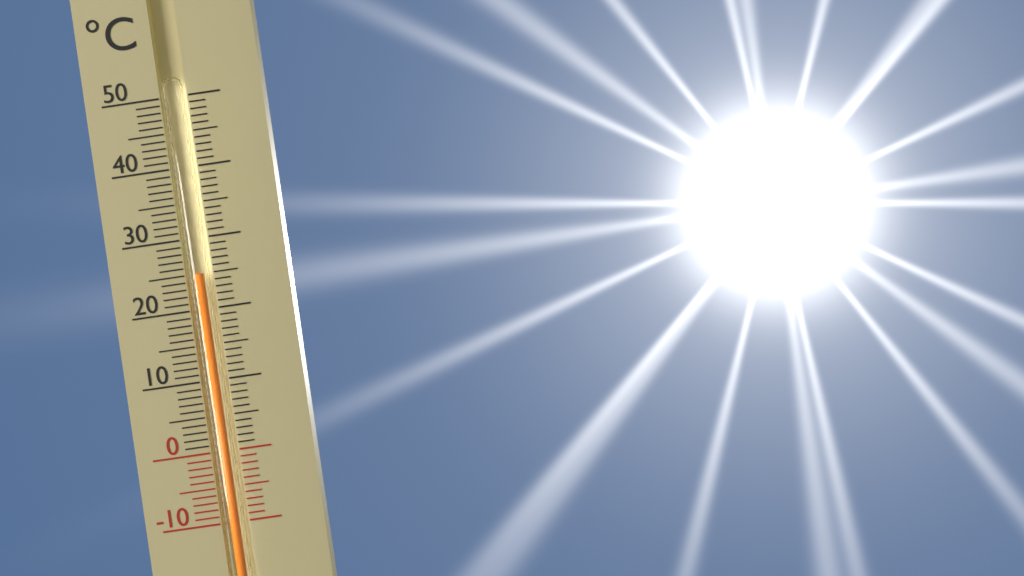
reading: 25 °C
